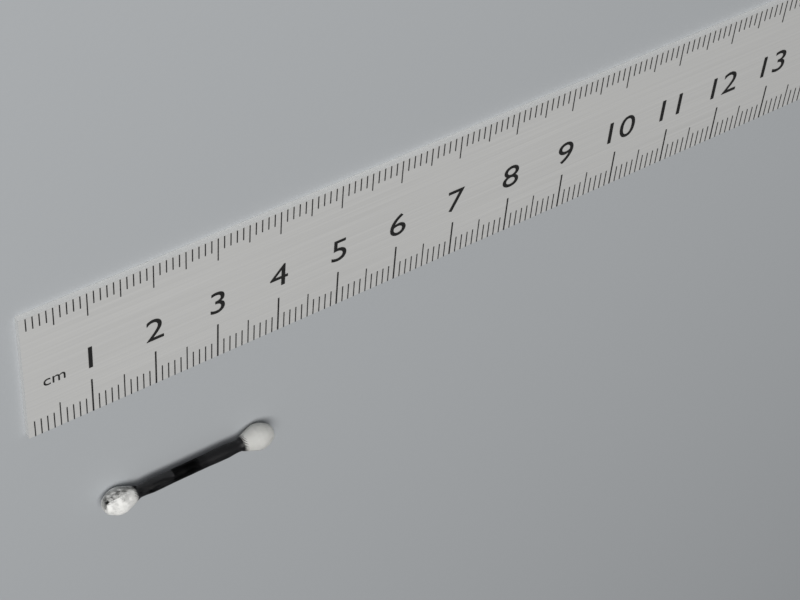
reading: 3.9 cm
